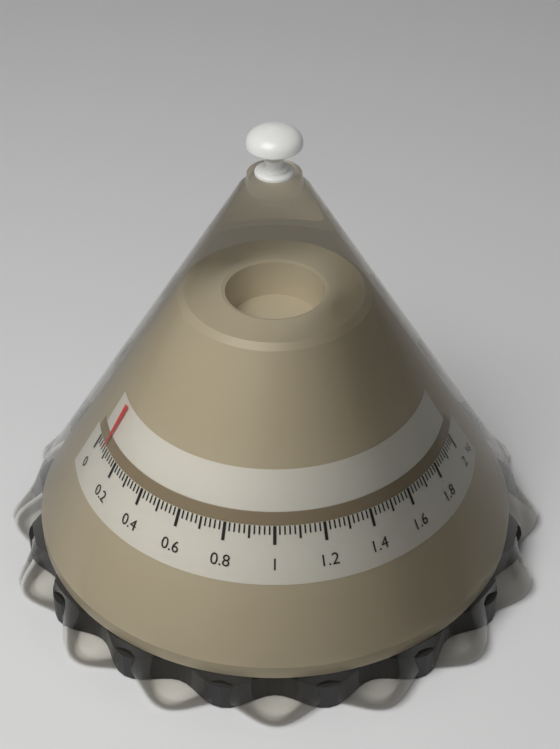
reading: 0.08 kg
